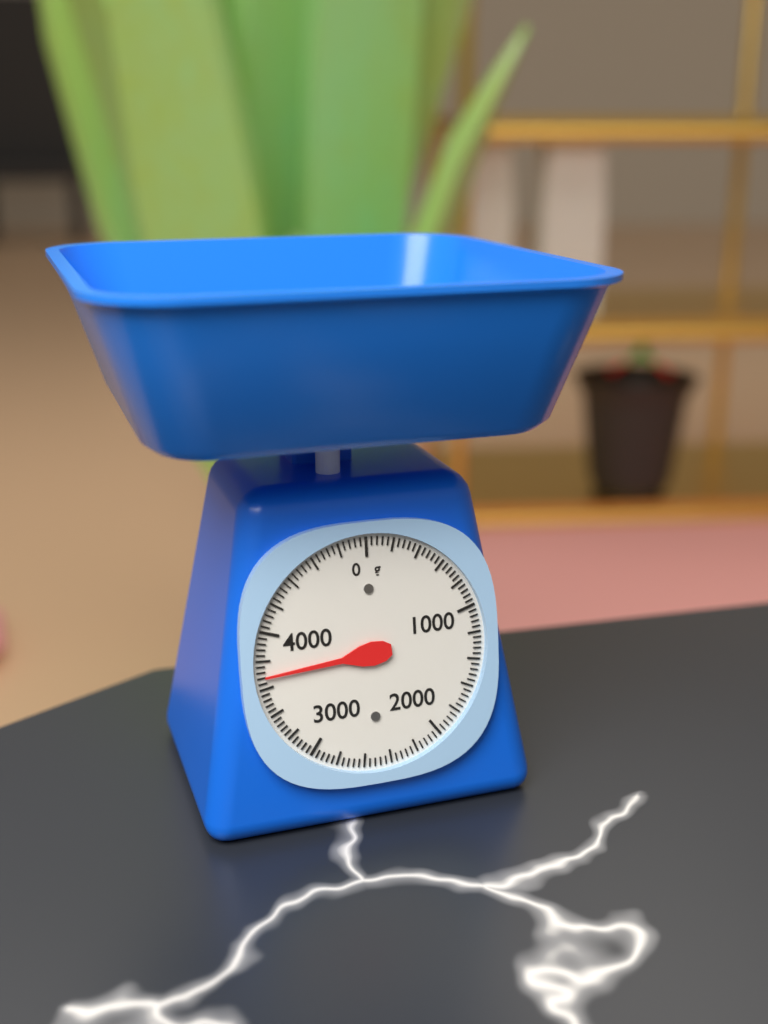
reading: 3680 g
